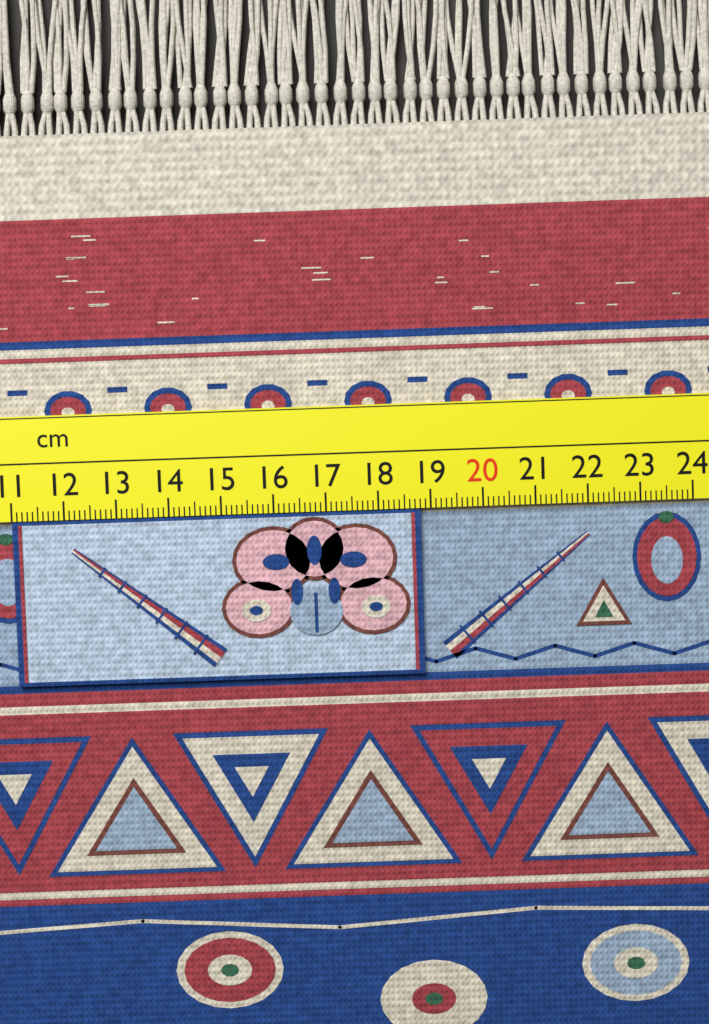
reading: 18.8 cm
